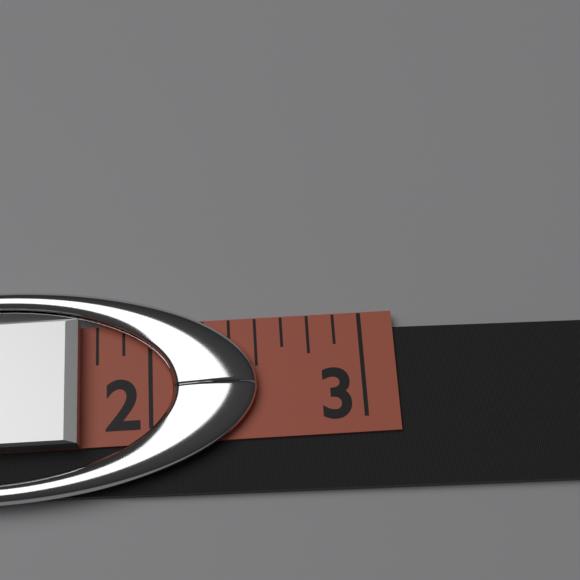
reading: 2.500 in
